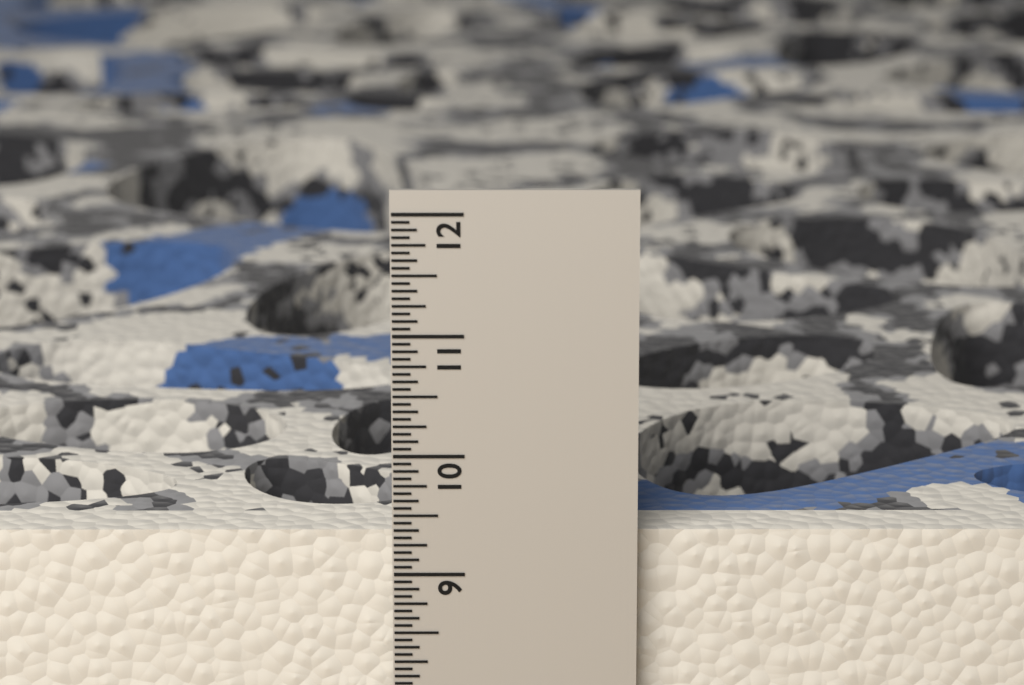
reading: 9.3125 in
